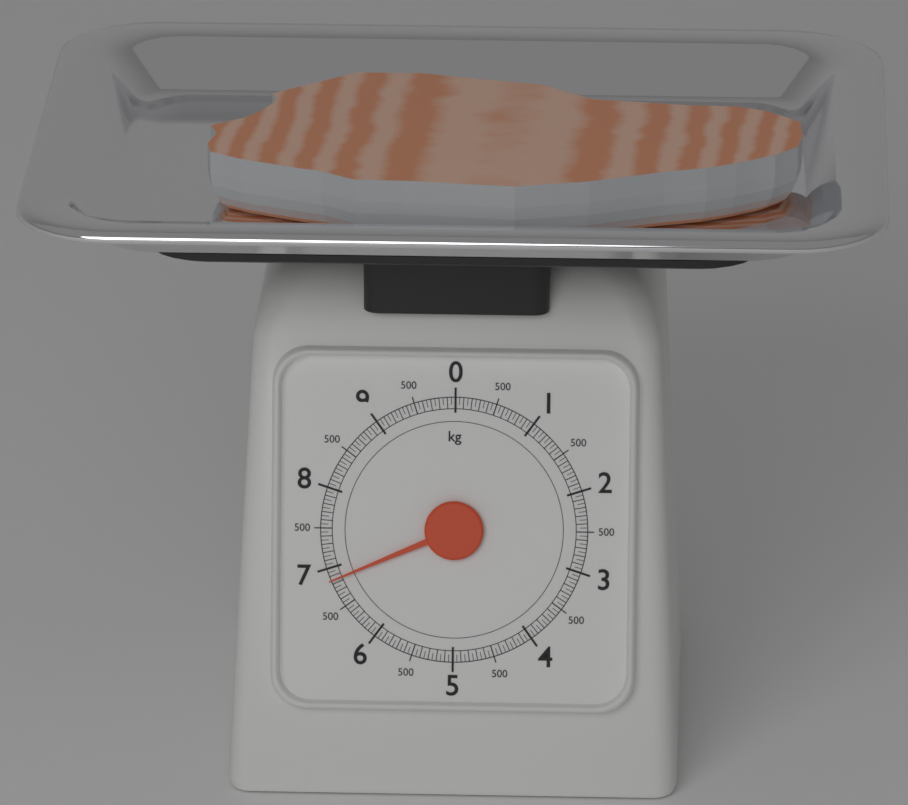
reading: 6.85 kg
